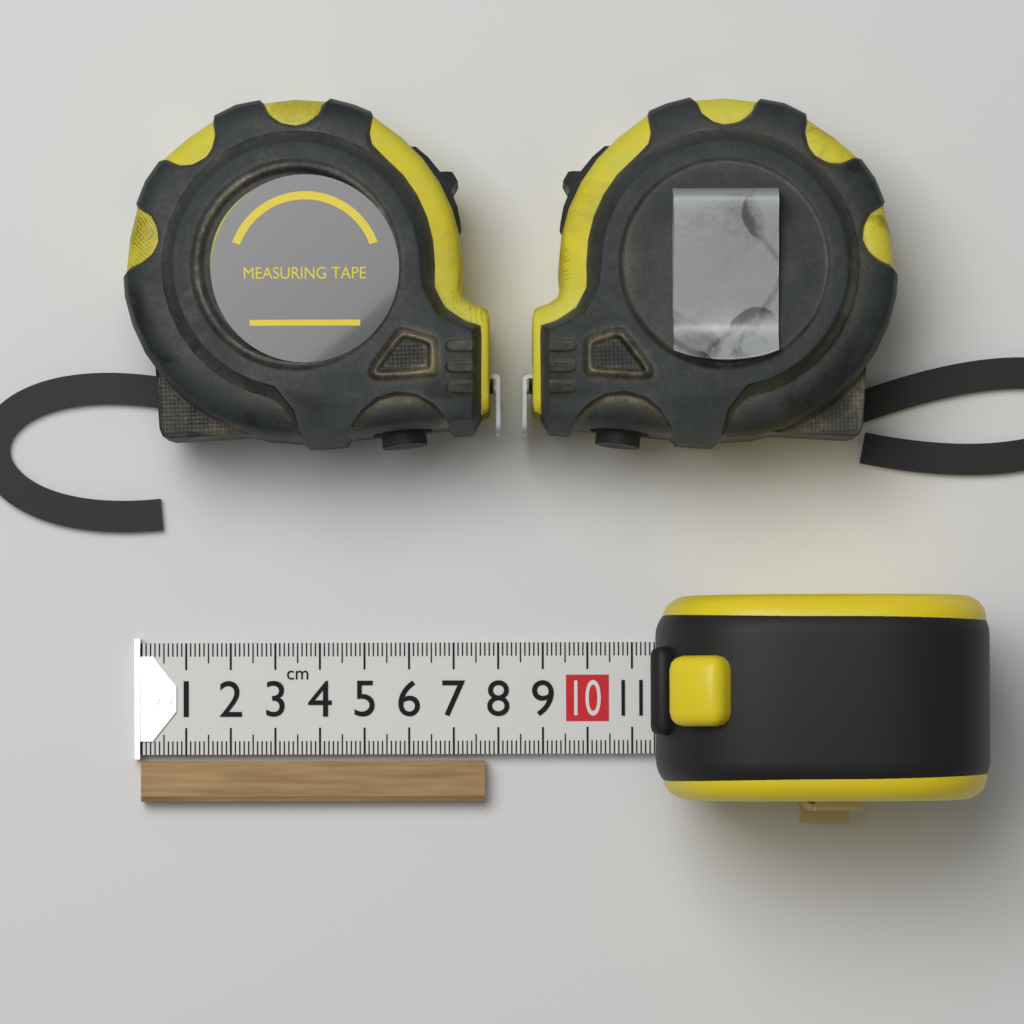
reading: 7.7 cm
